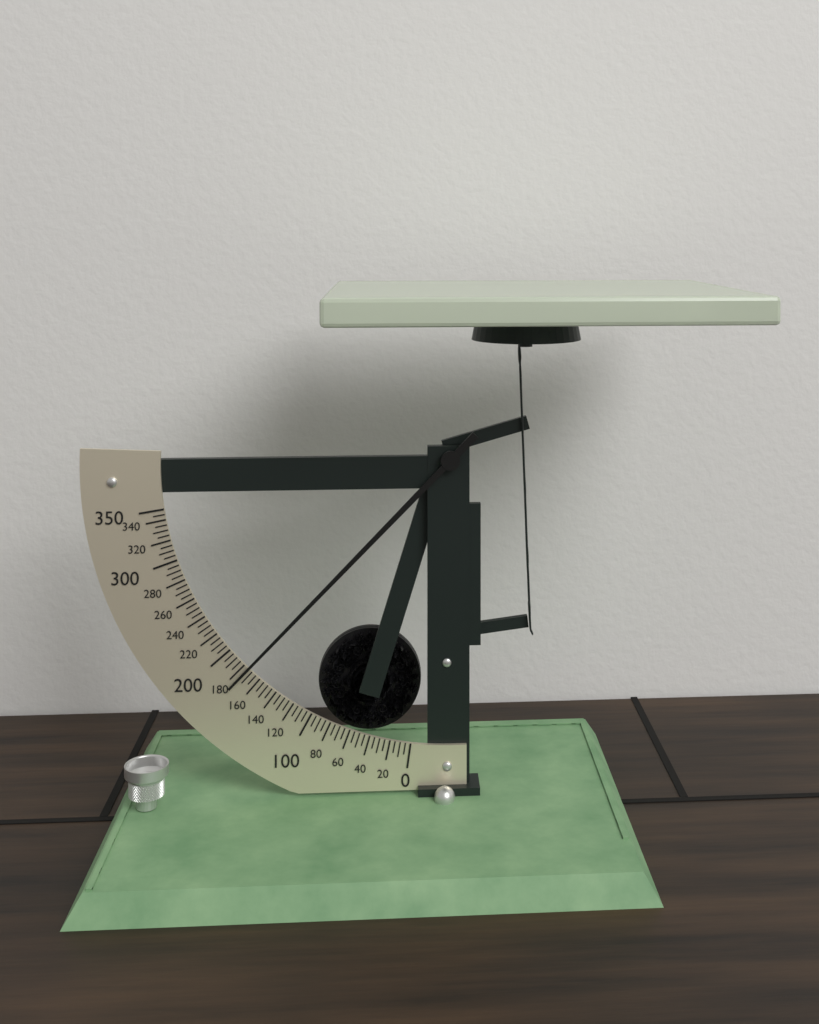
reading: 175 (no unit)
